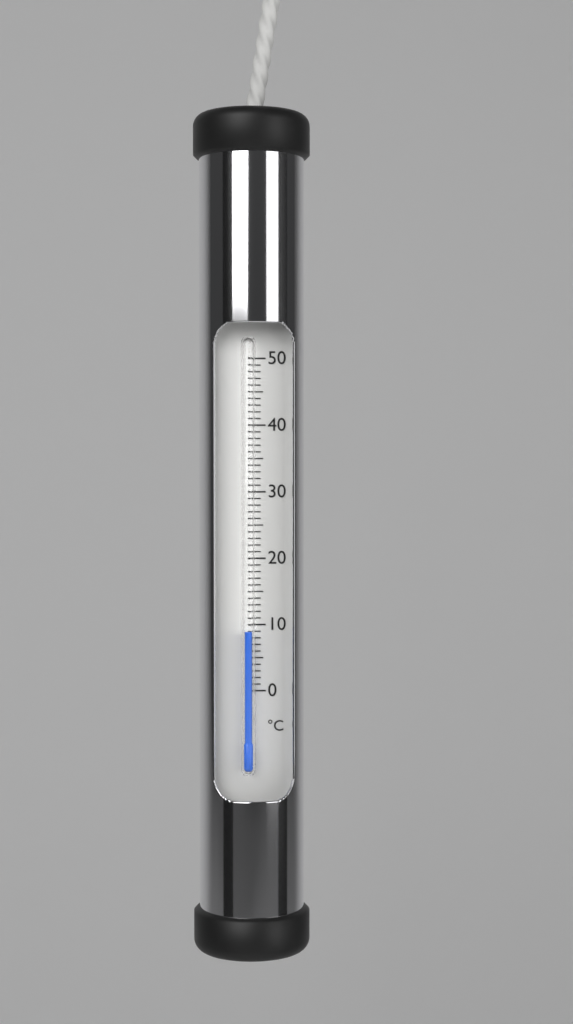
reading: 9 °C
